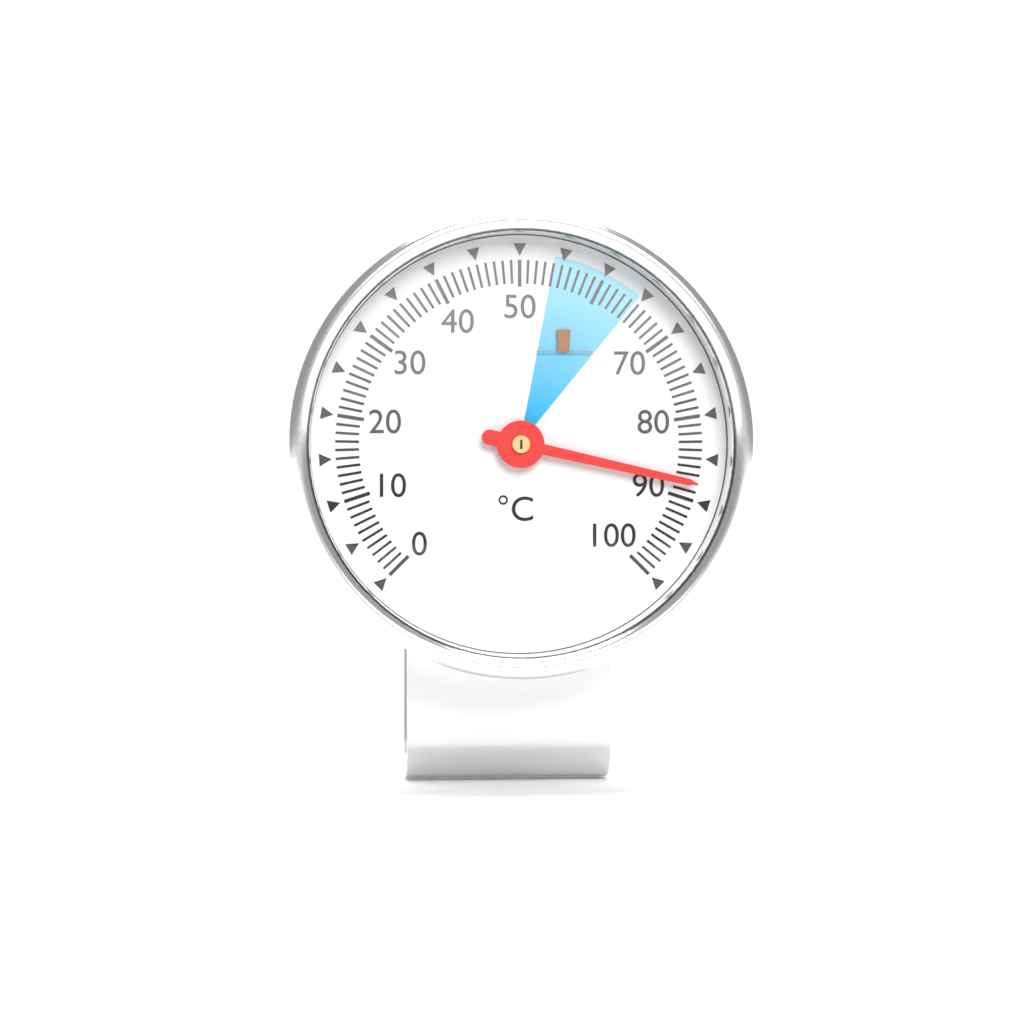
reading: 88 °C
